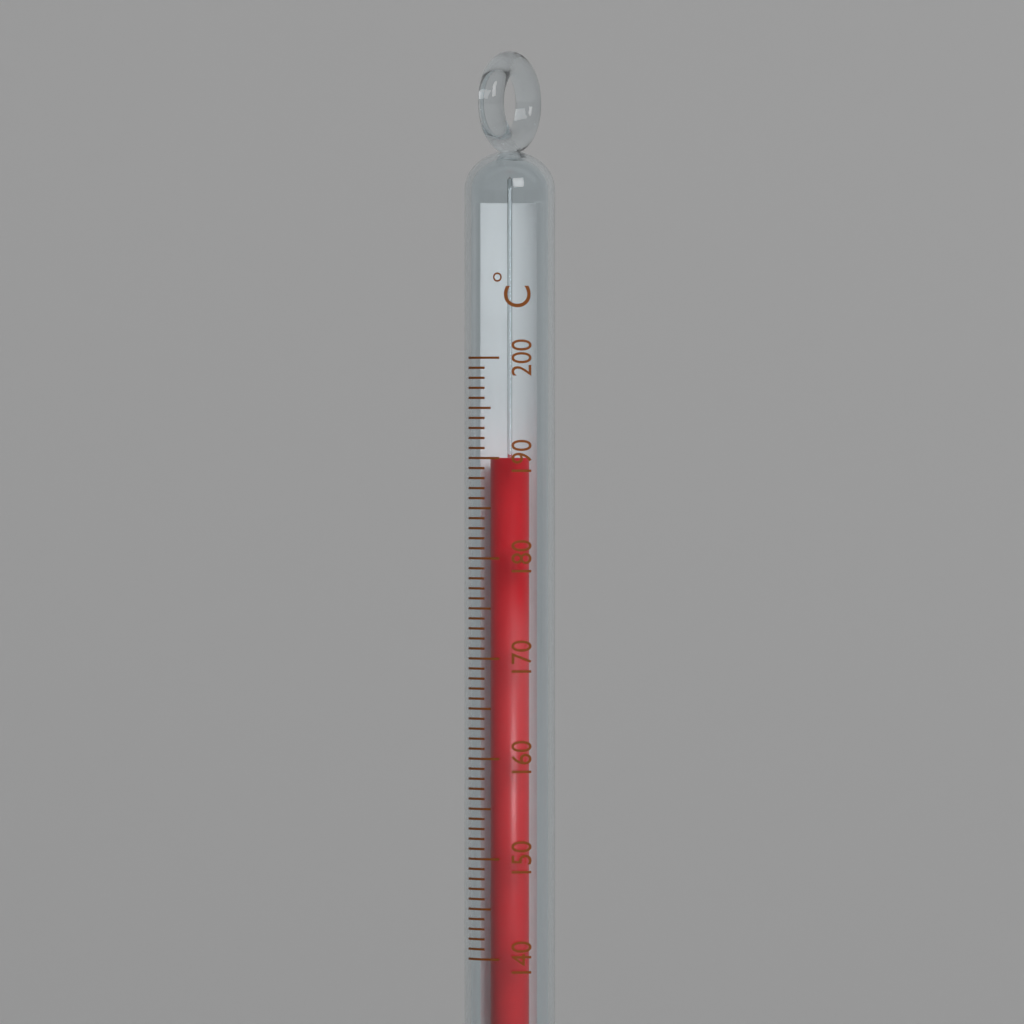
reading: 190 °C
